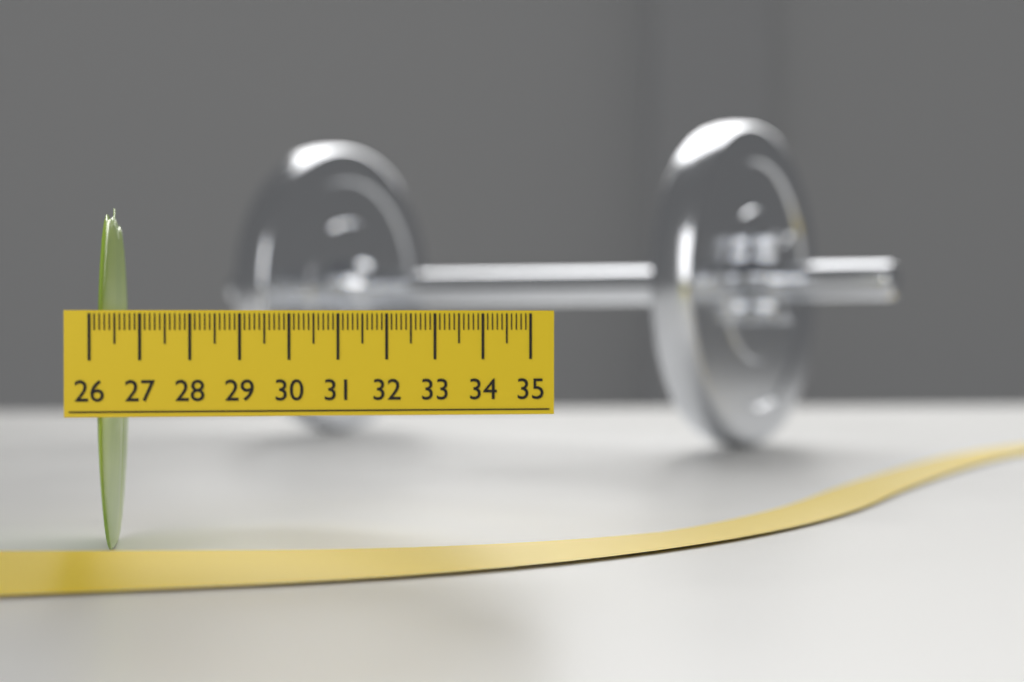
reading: 26.4 (no unit)
